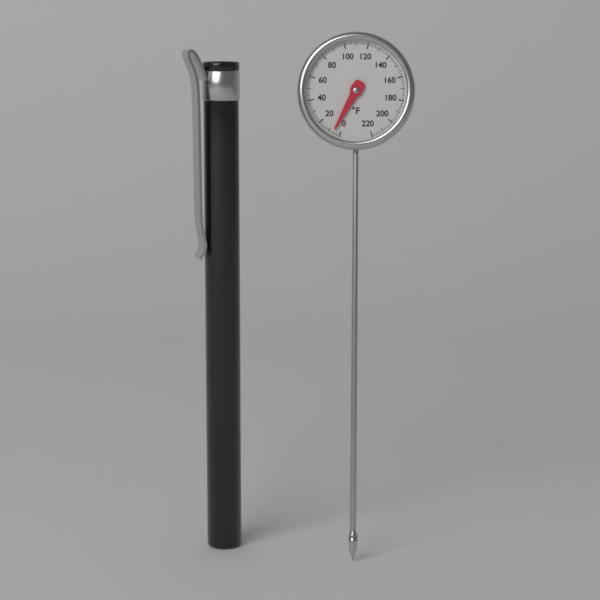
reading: 6 °F
